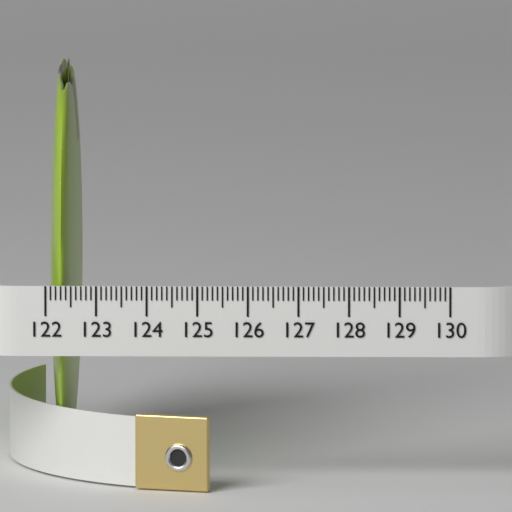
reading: 122.6 (no unit)
